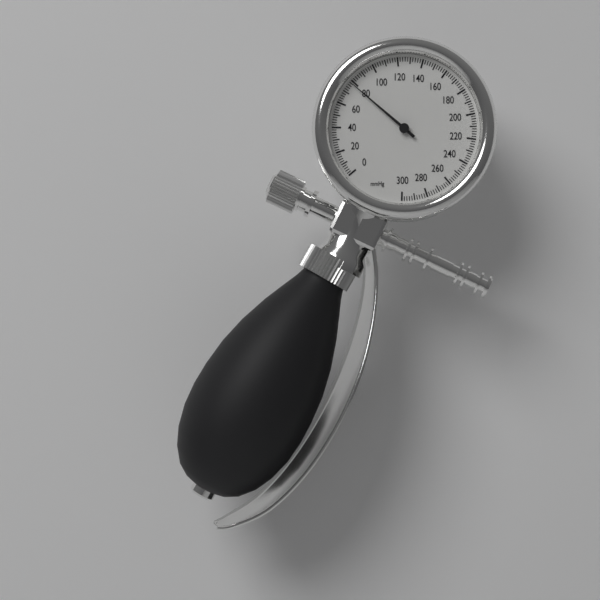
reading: 78 mmHg
